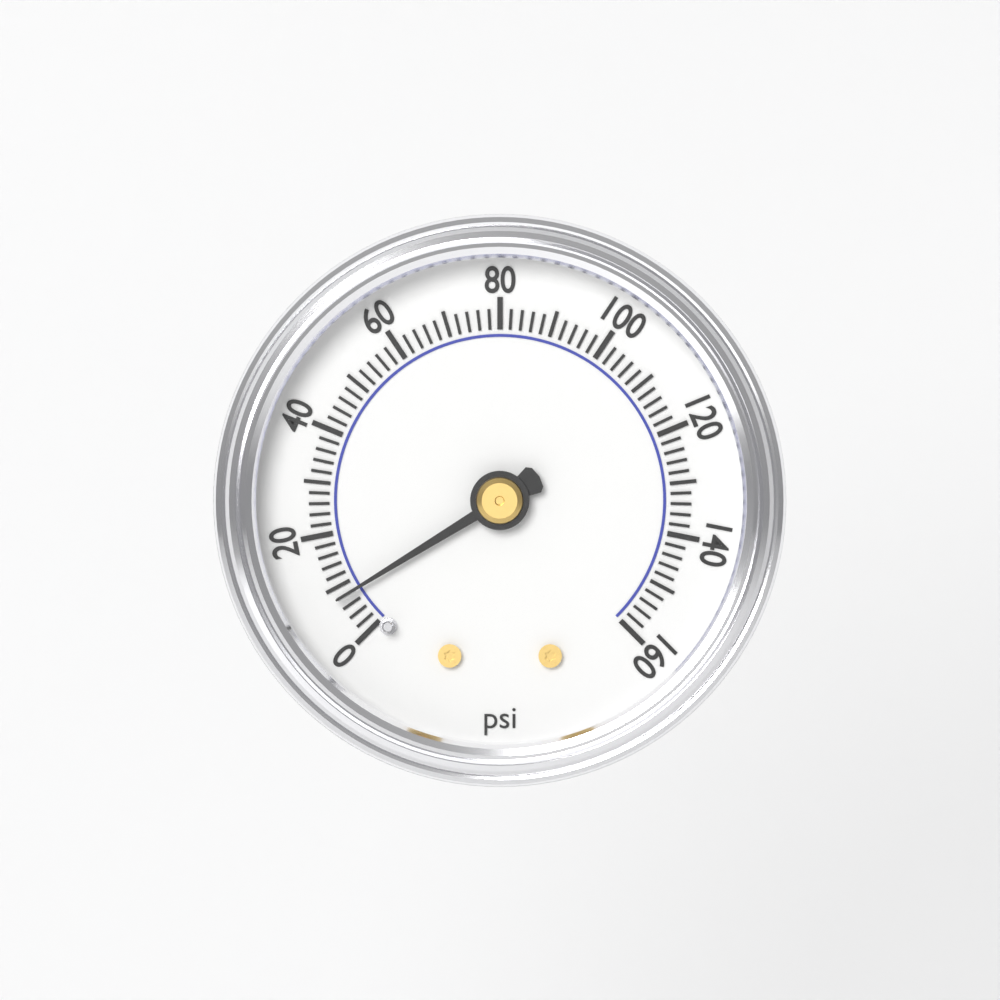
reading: 8 psi
